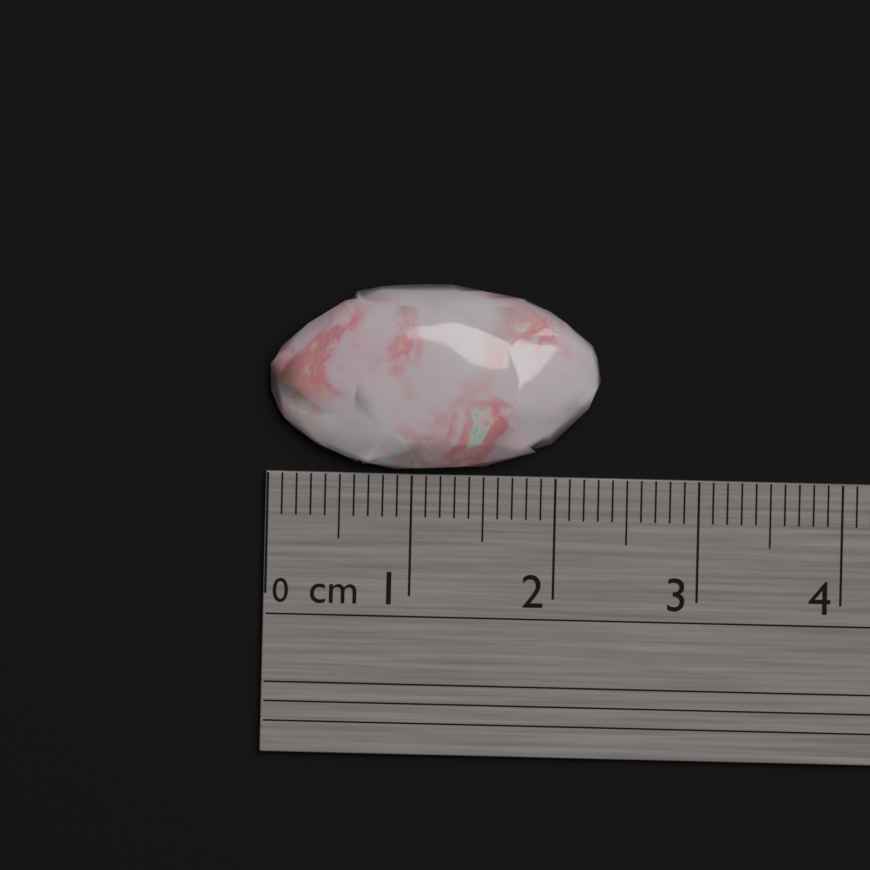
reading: 2.3 cm
